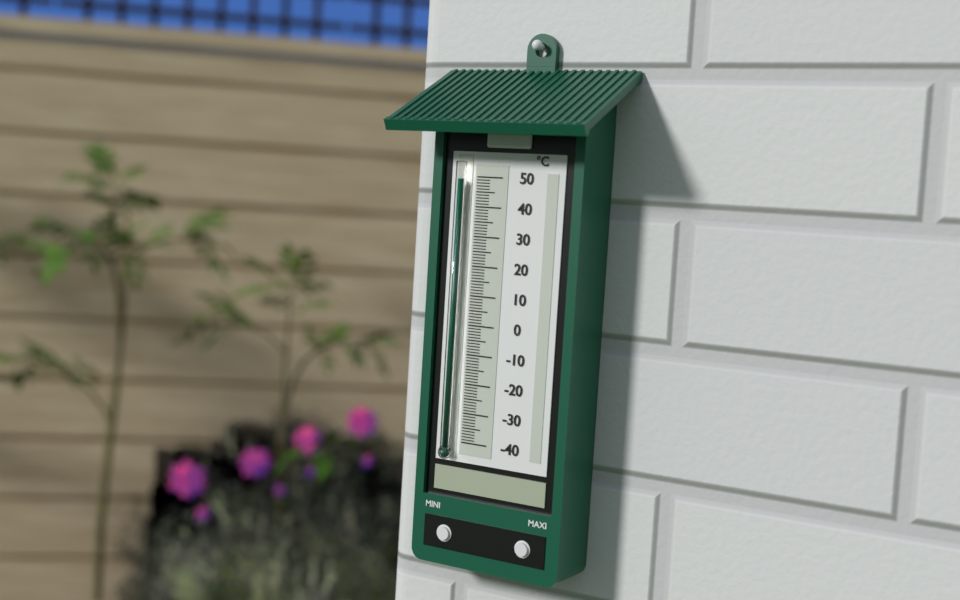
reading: 49 °C
